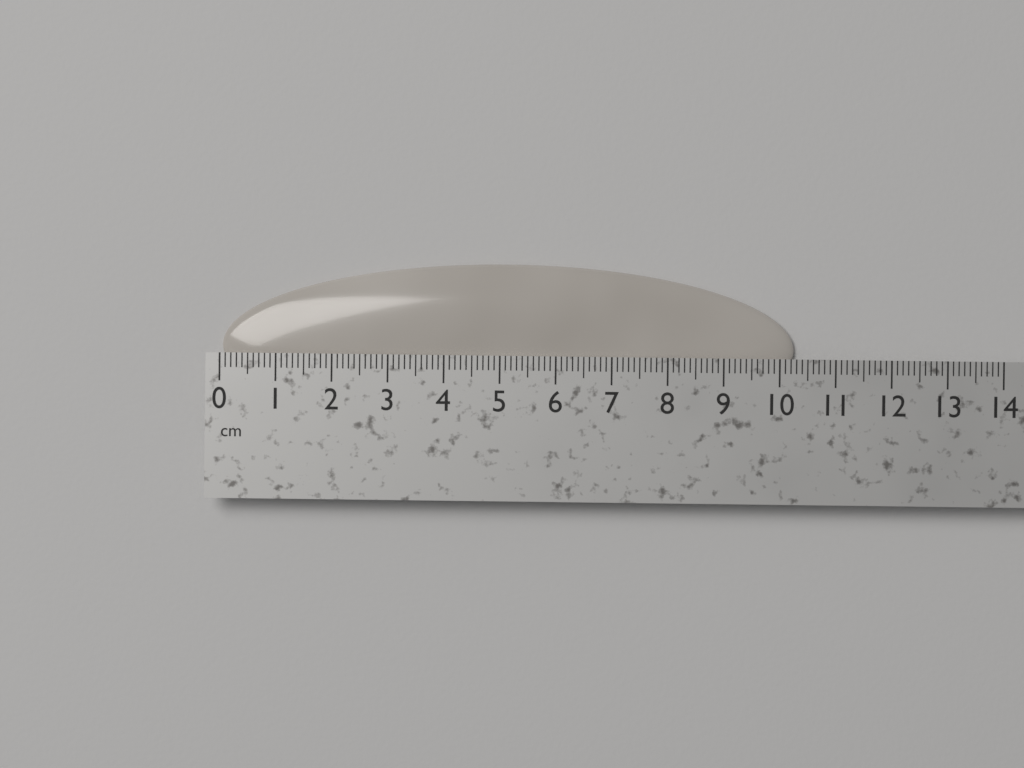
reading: 10.3 cm
